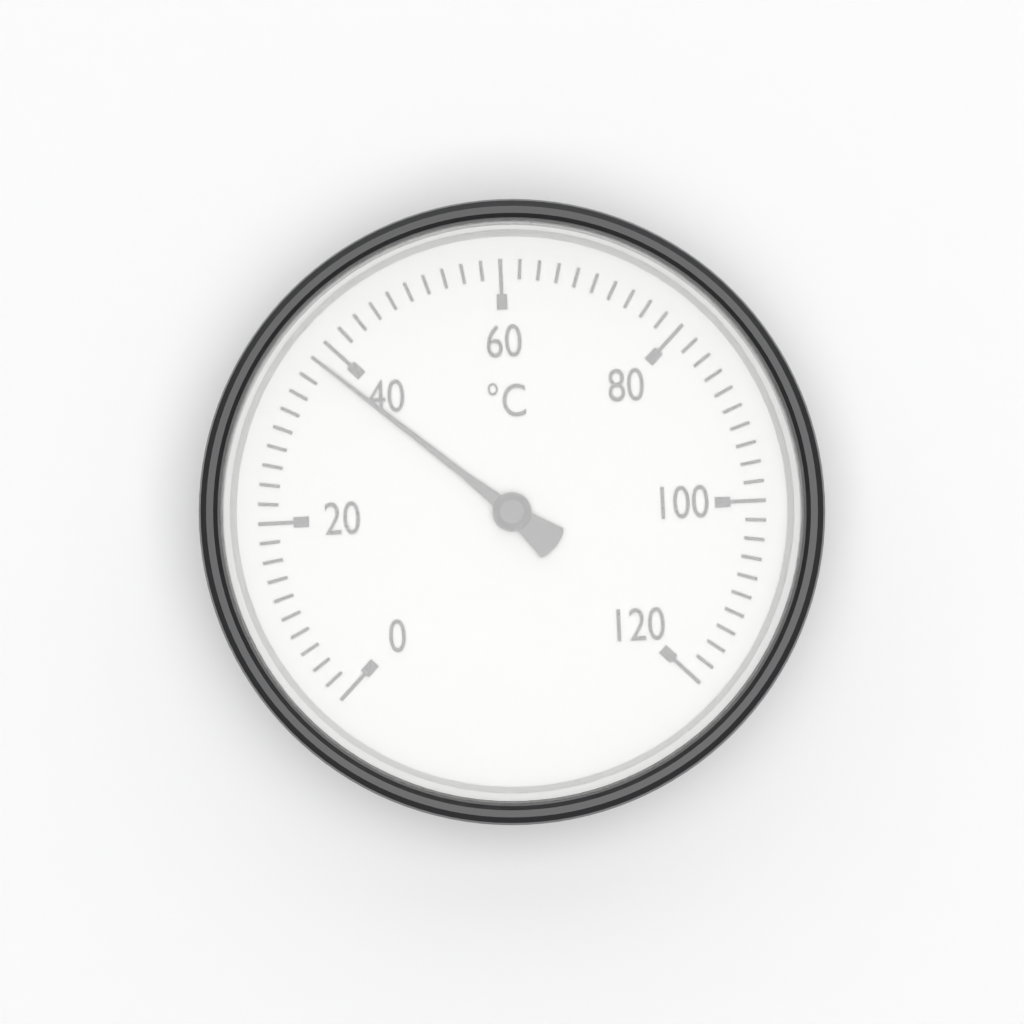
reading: 38 °C
